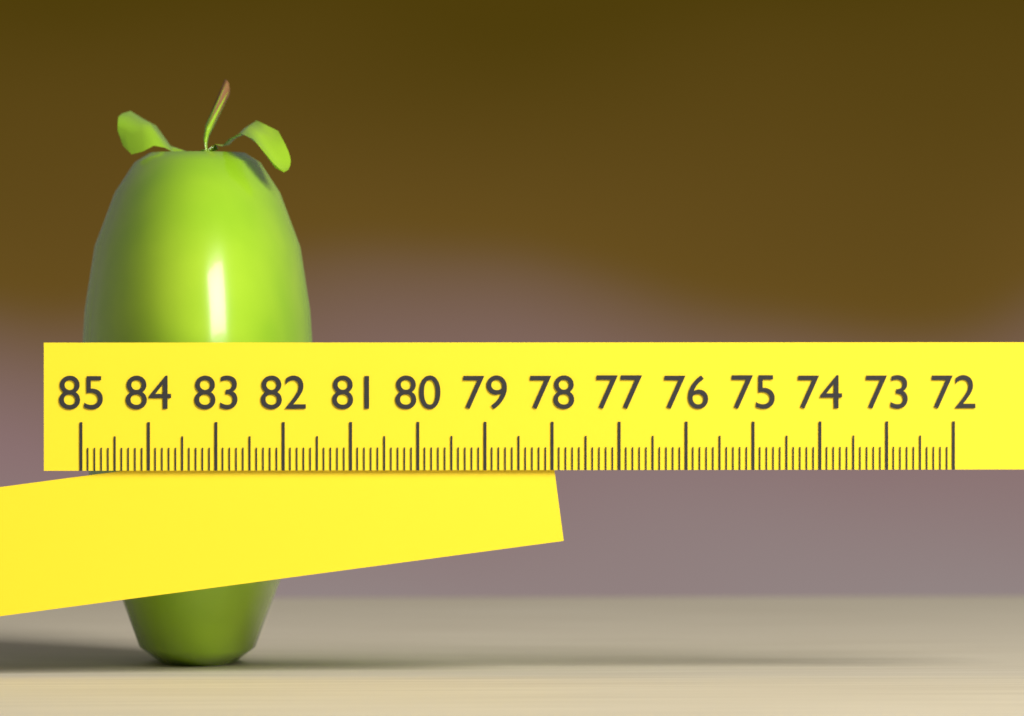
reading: 81.4 (no unit)
